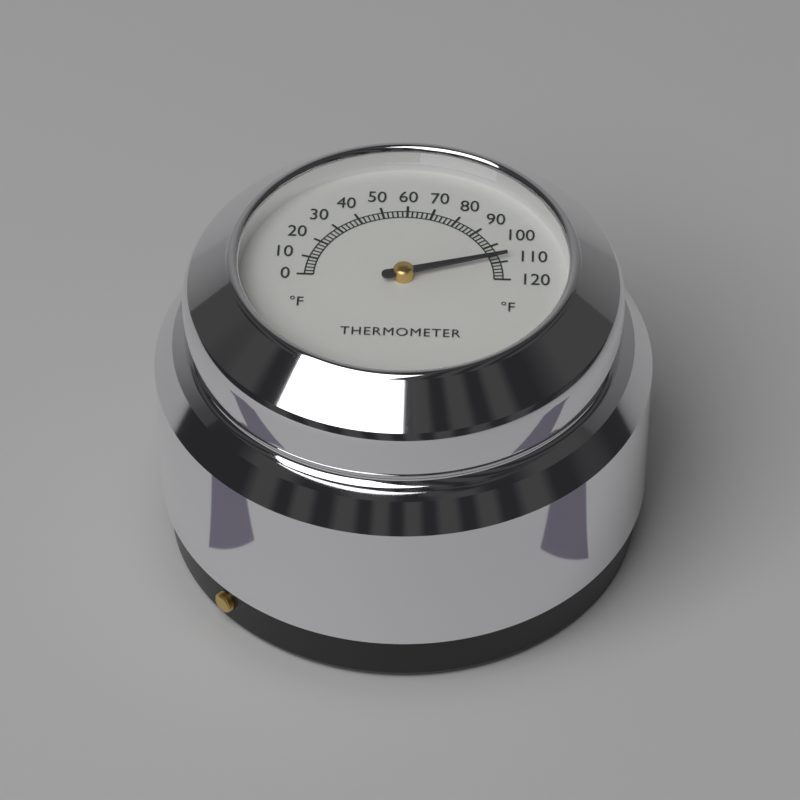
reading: 108 °F
